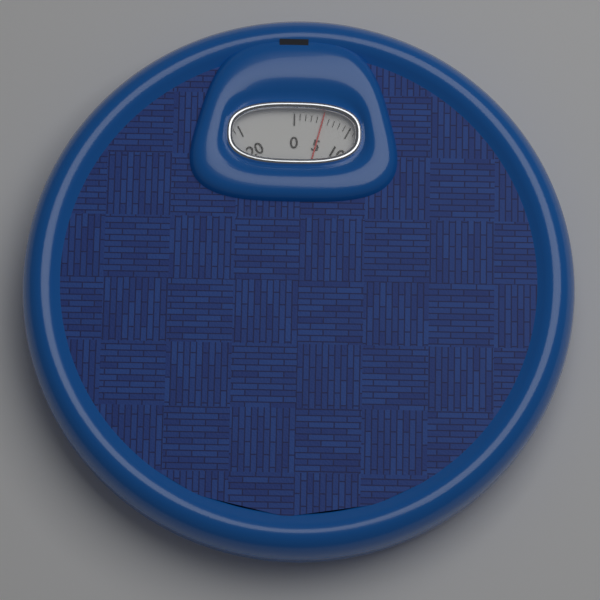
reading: 5 (no unit)
